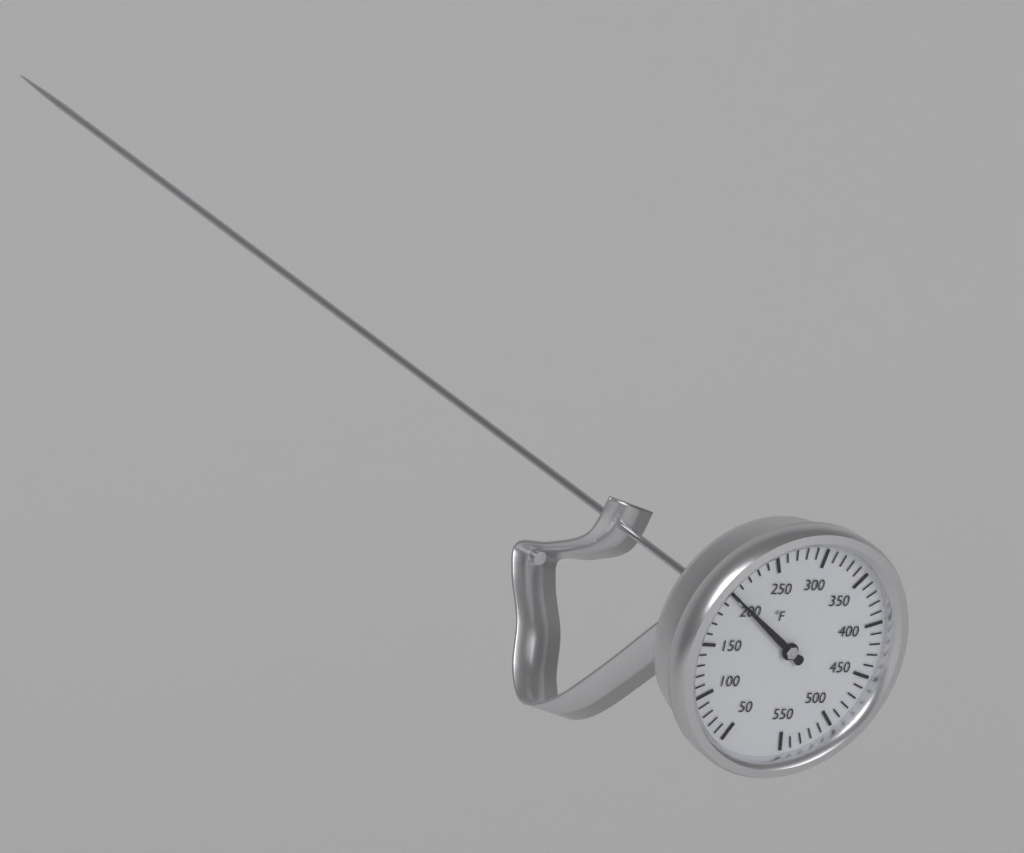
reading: 200 °F
